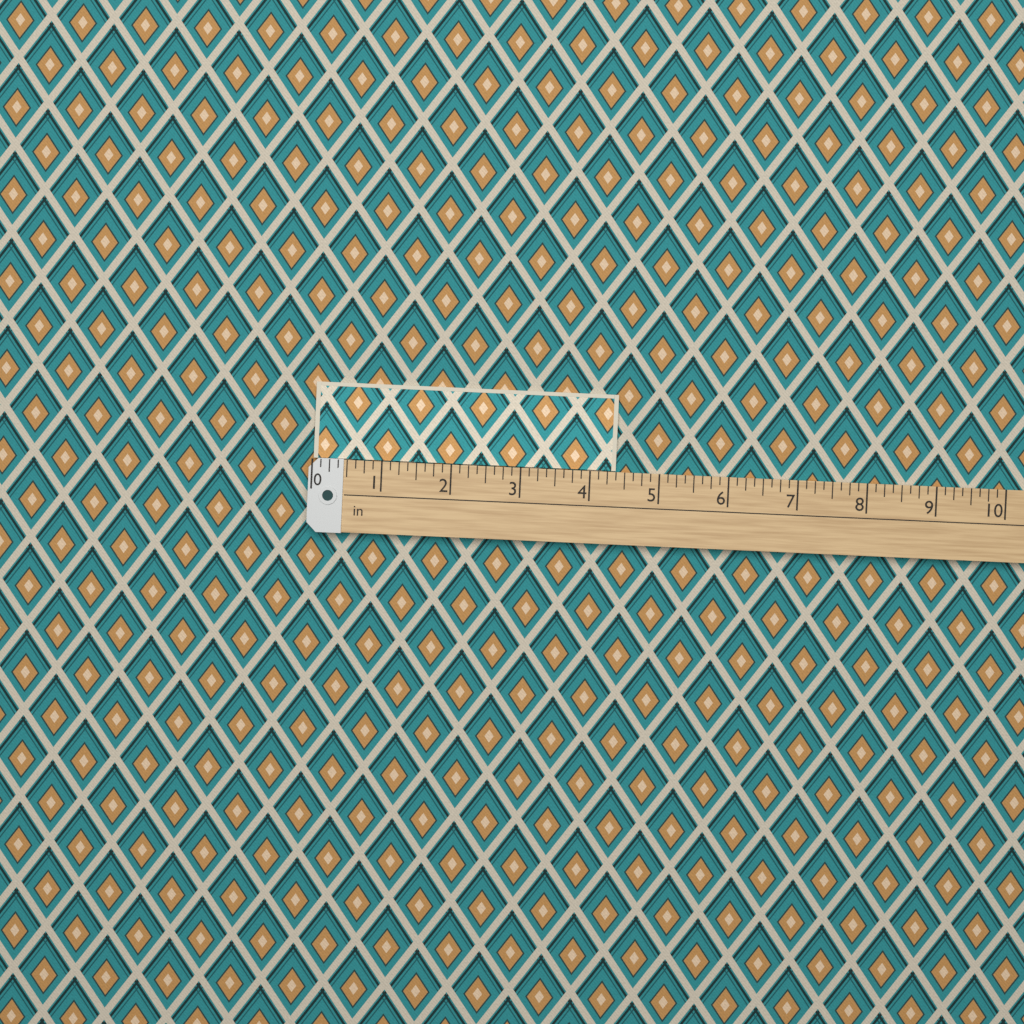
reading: 4.375 in
